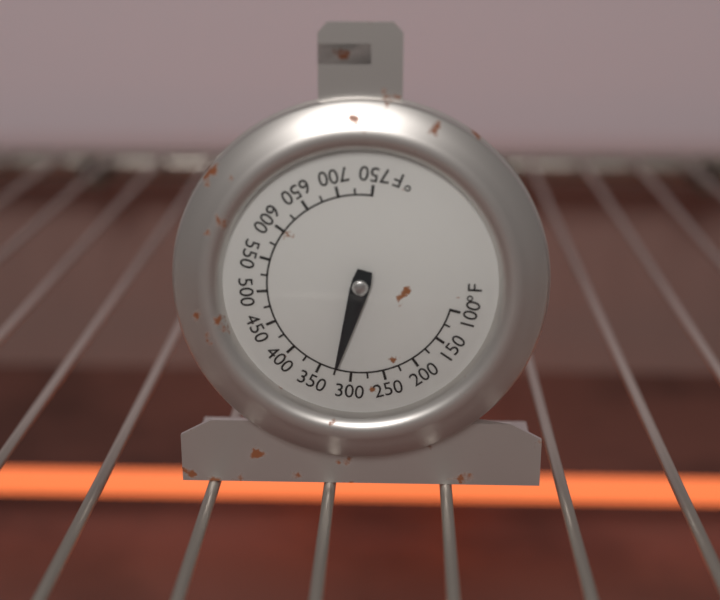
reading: 325 °F
